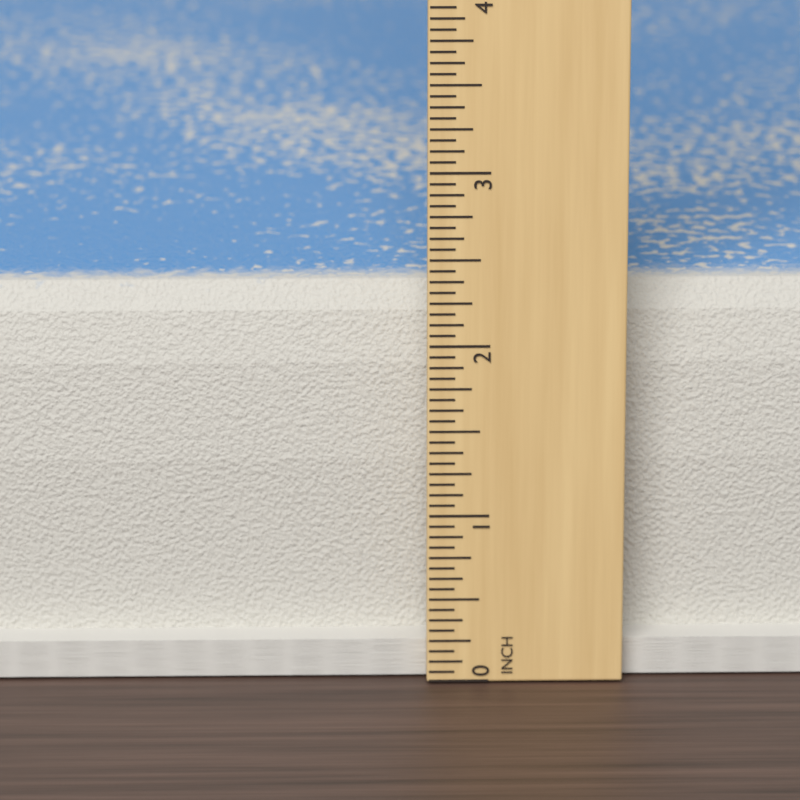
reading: 2.2500 in
